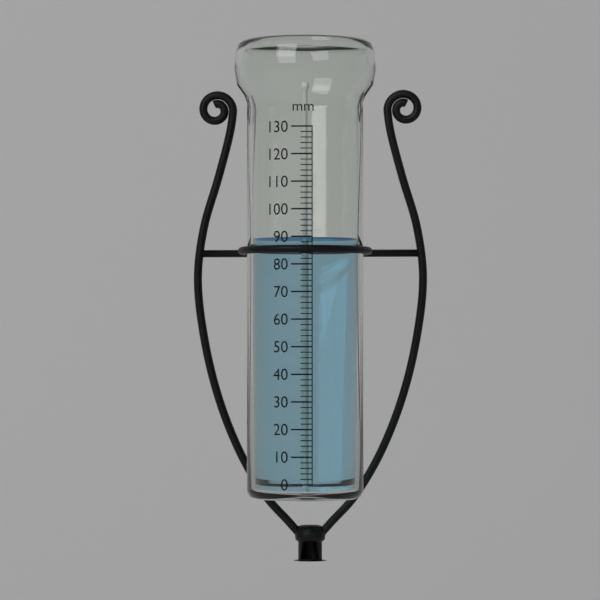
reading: 90 mm
